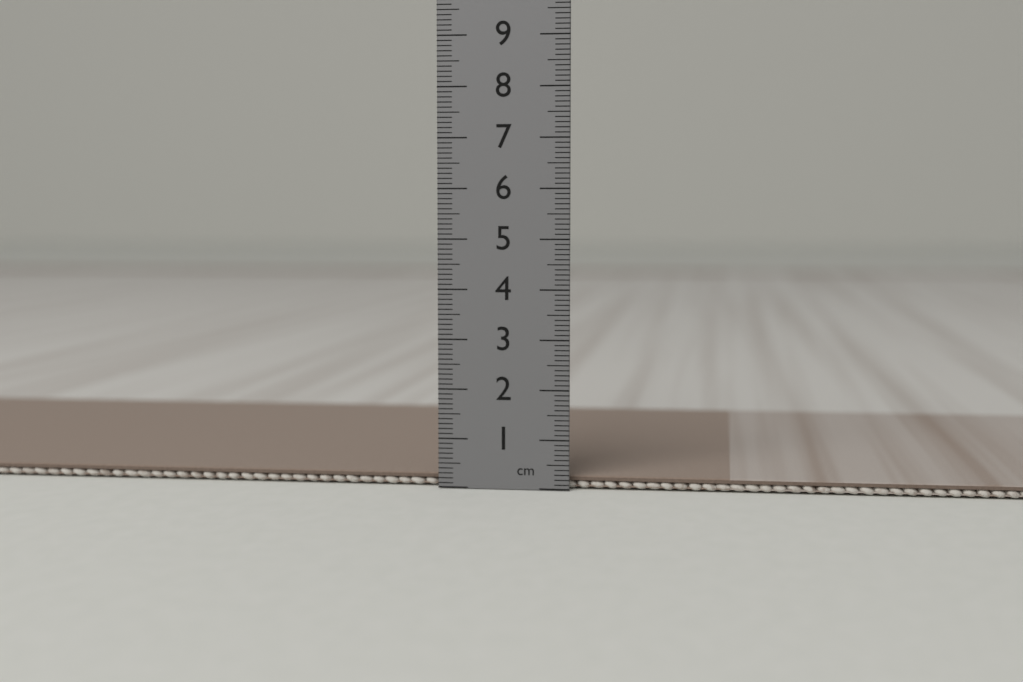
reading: 0.3 cm
